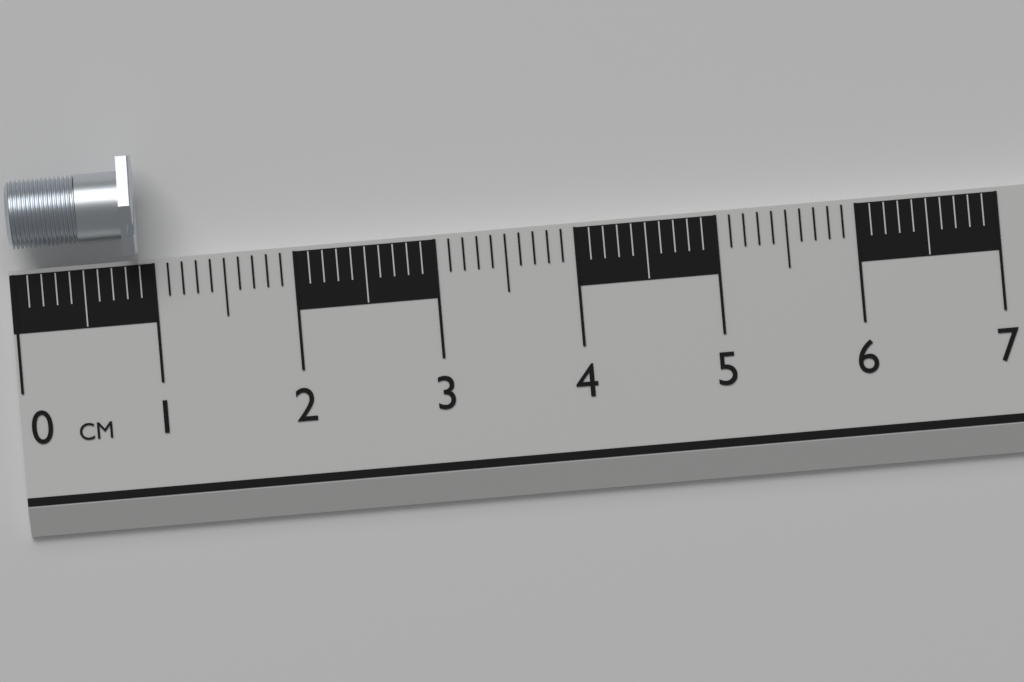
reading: 0.9 cm
